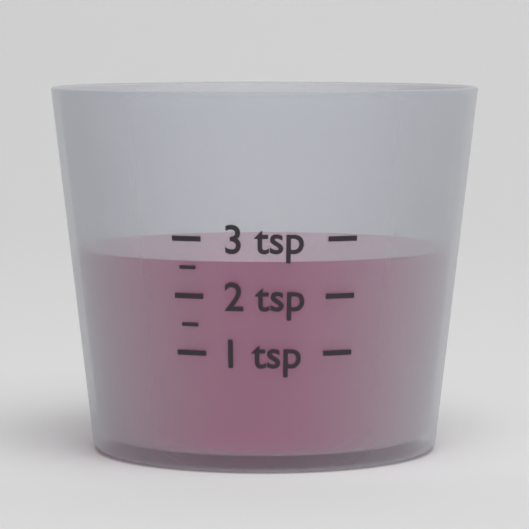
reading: 2.6 tsp
